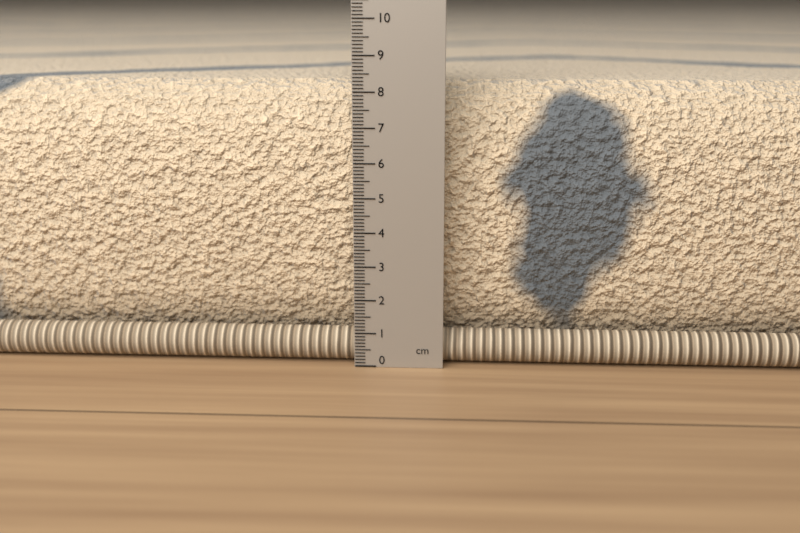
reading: 8.2 cm
